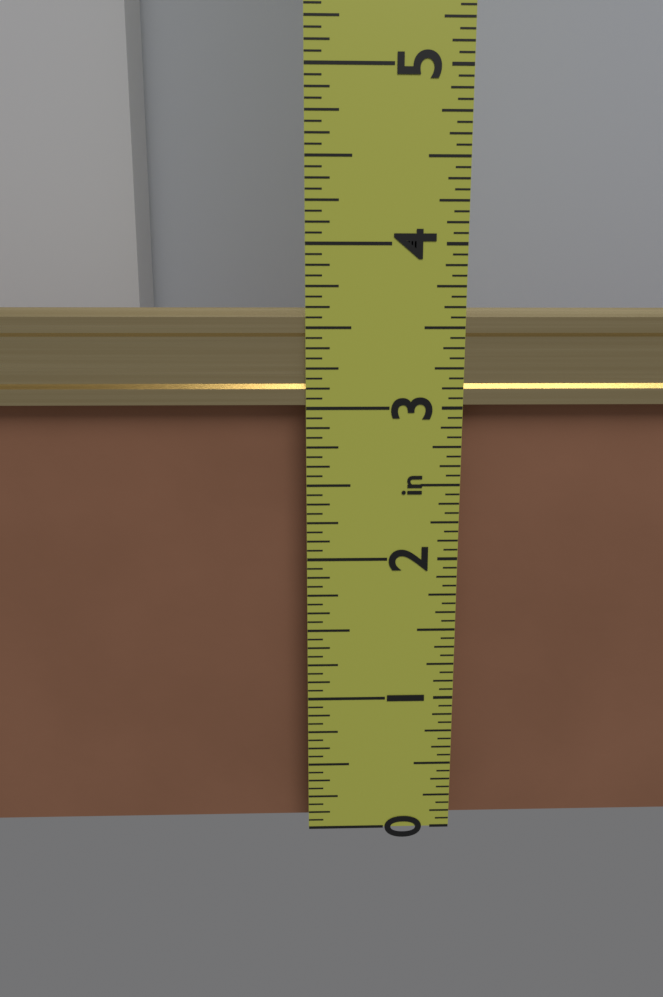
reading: 3.6250 in
